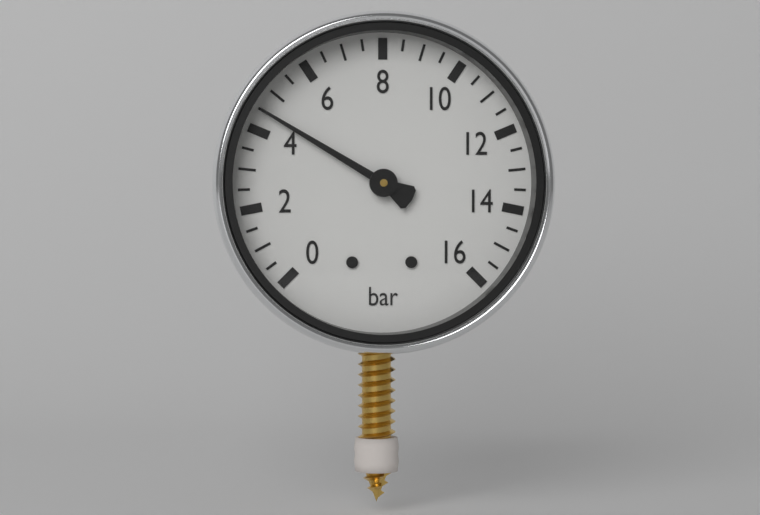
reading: 4.5 bar
